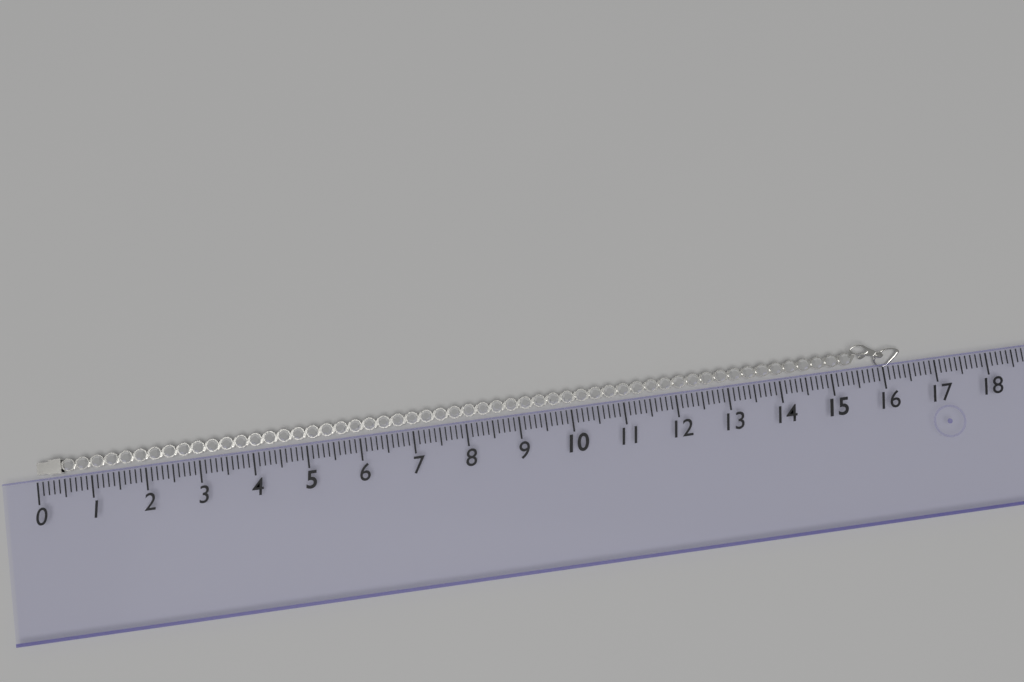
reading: 16.4 (no unit)
